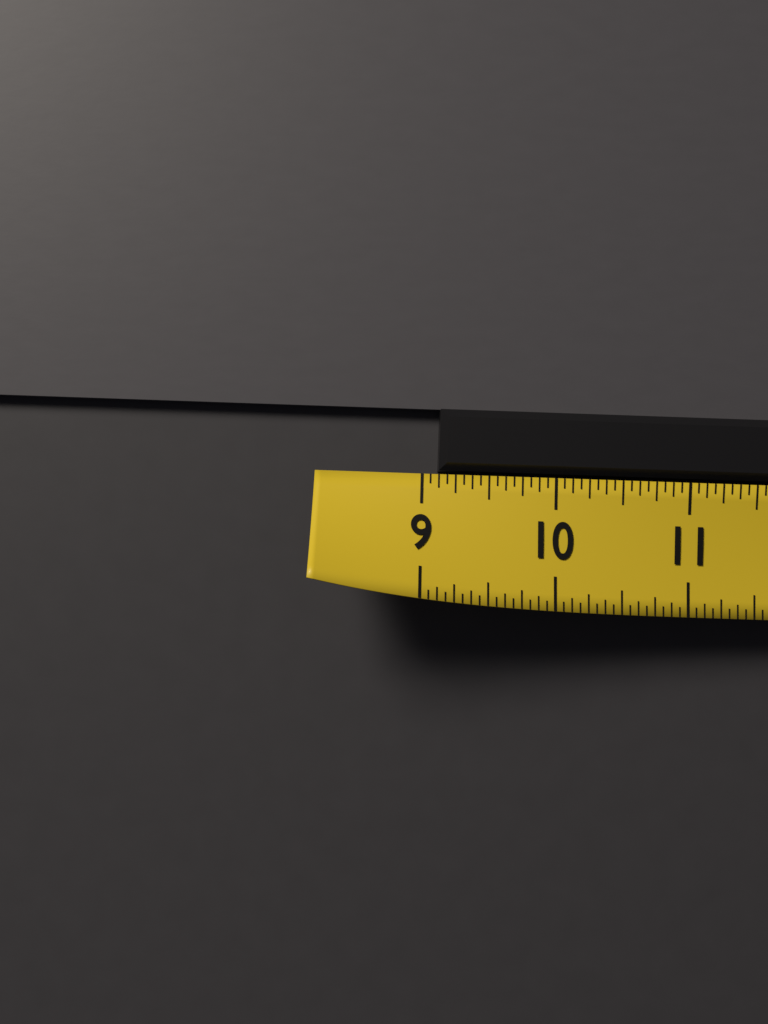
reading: 9.1250 (no unit)
